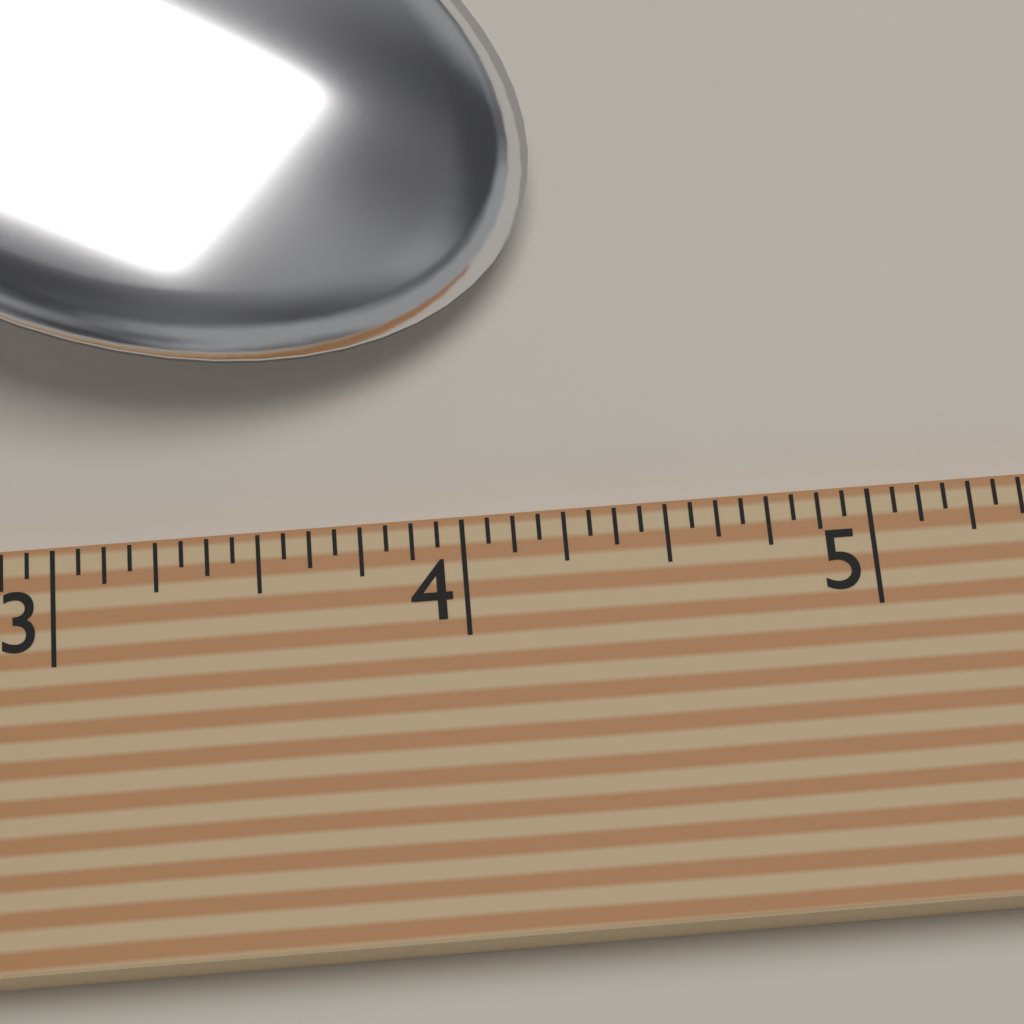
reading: 4.2500 (no unit)
